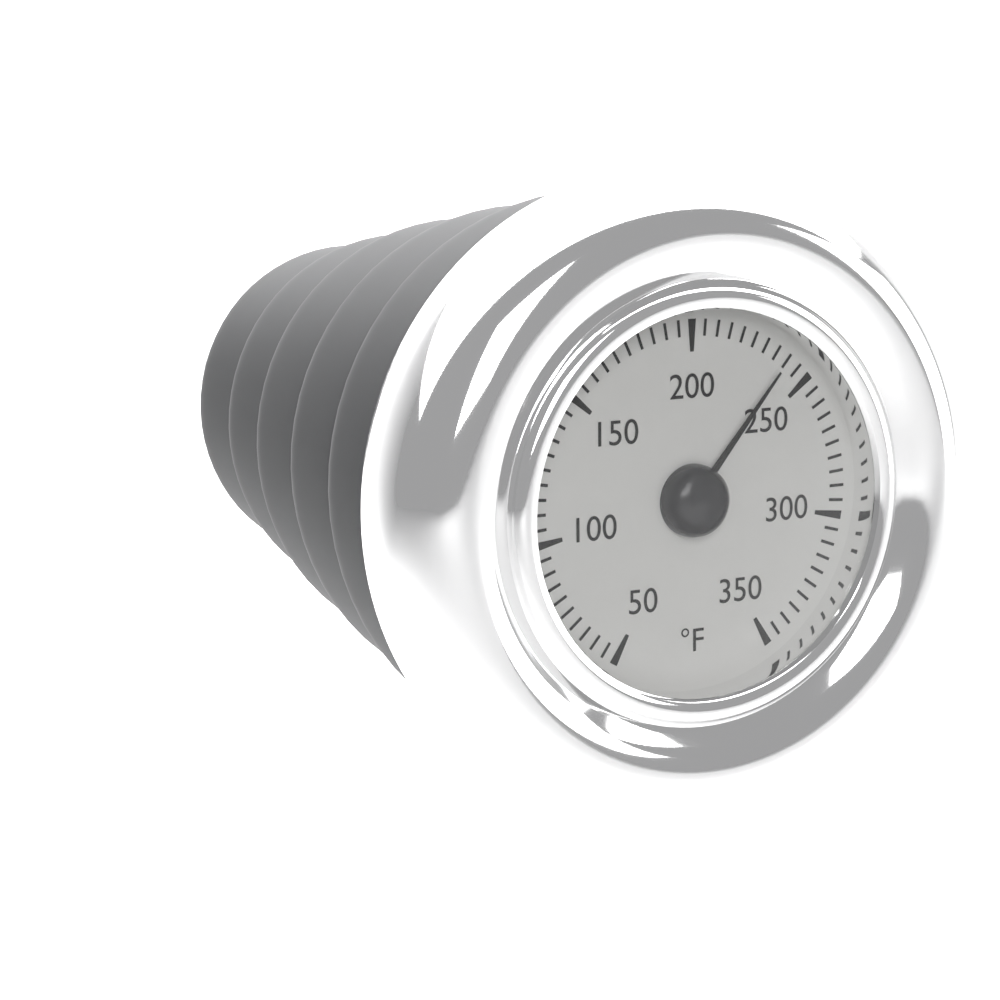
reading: 240 °F
